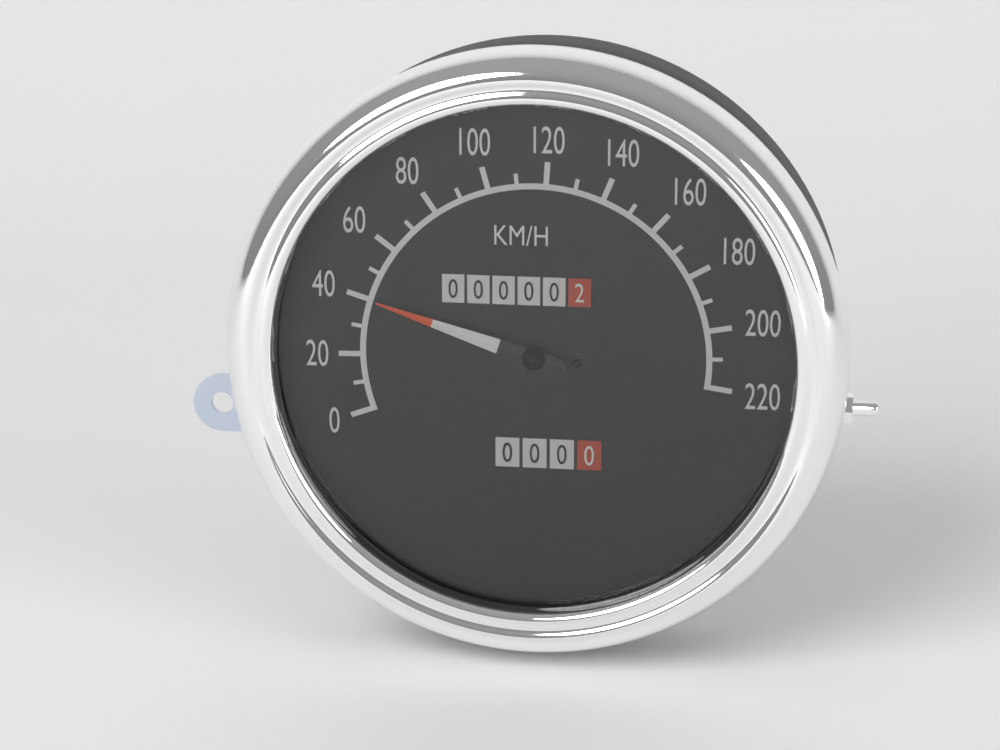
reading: 40 km/h
